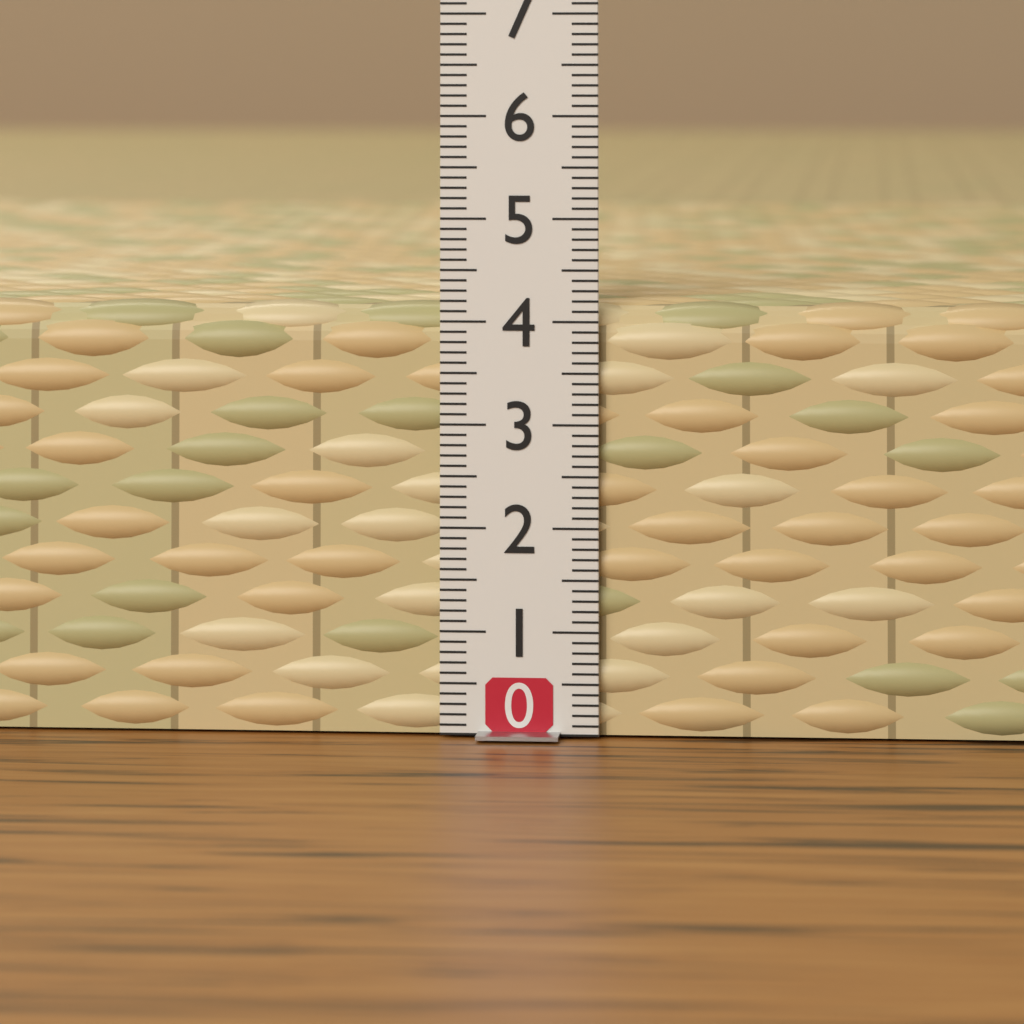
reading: 4.2 (no unit)
